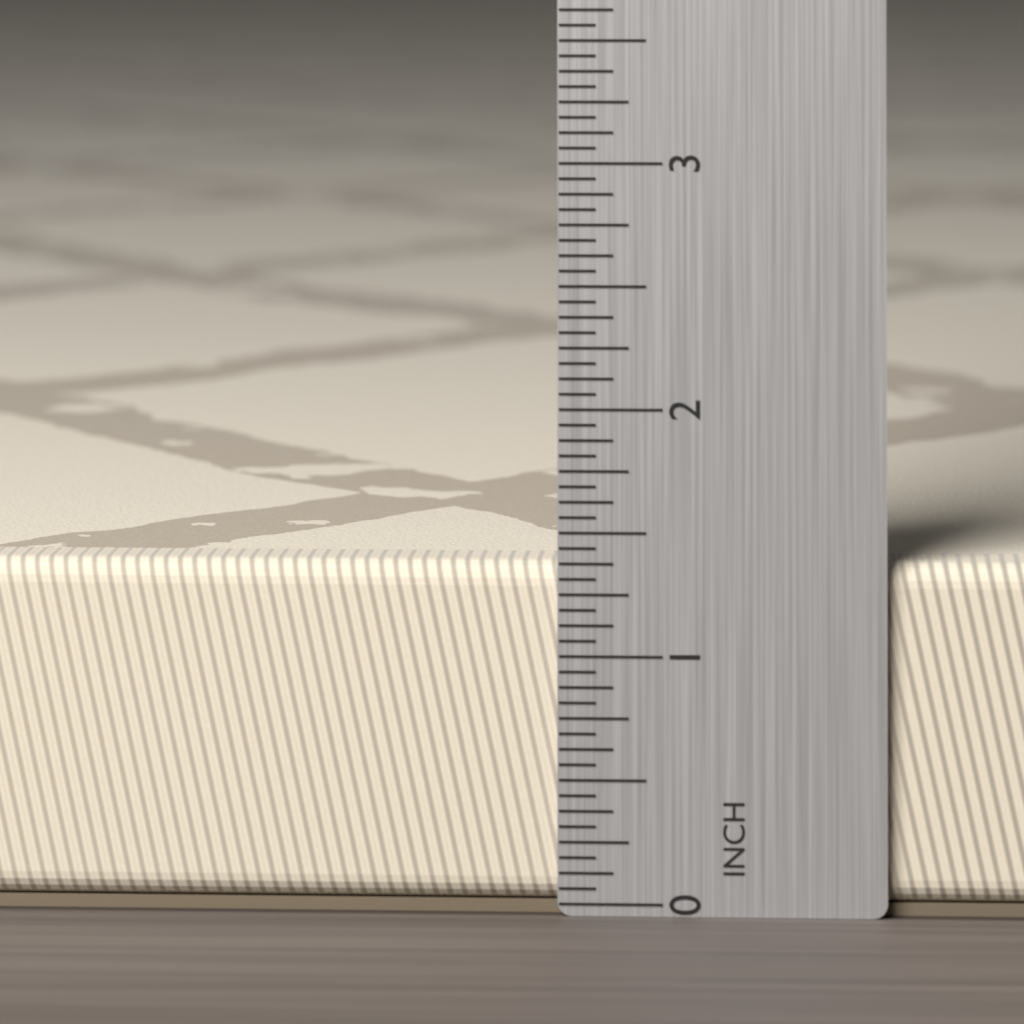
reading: 1.3750 in
